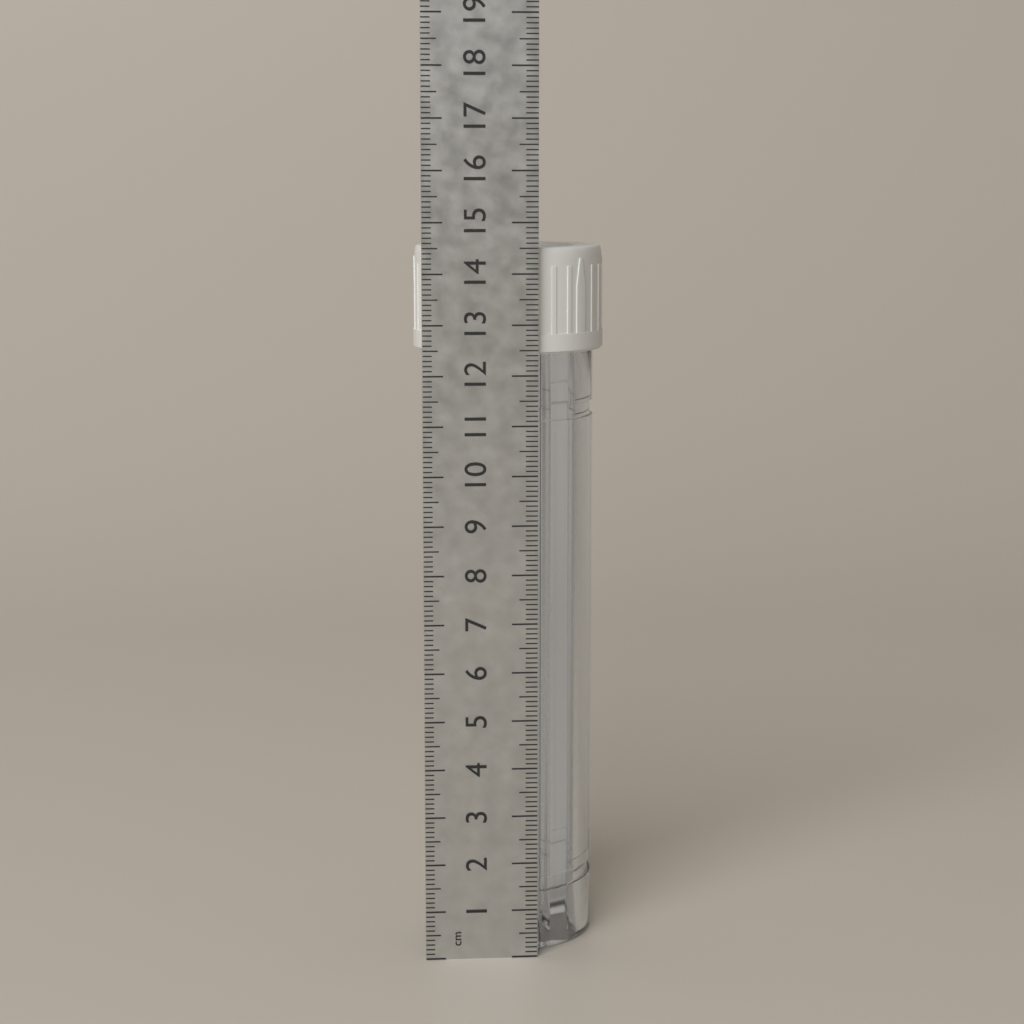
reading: 14.5 cm
